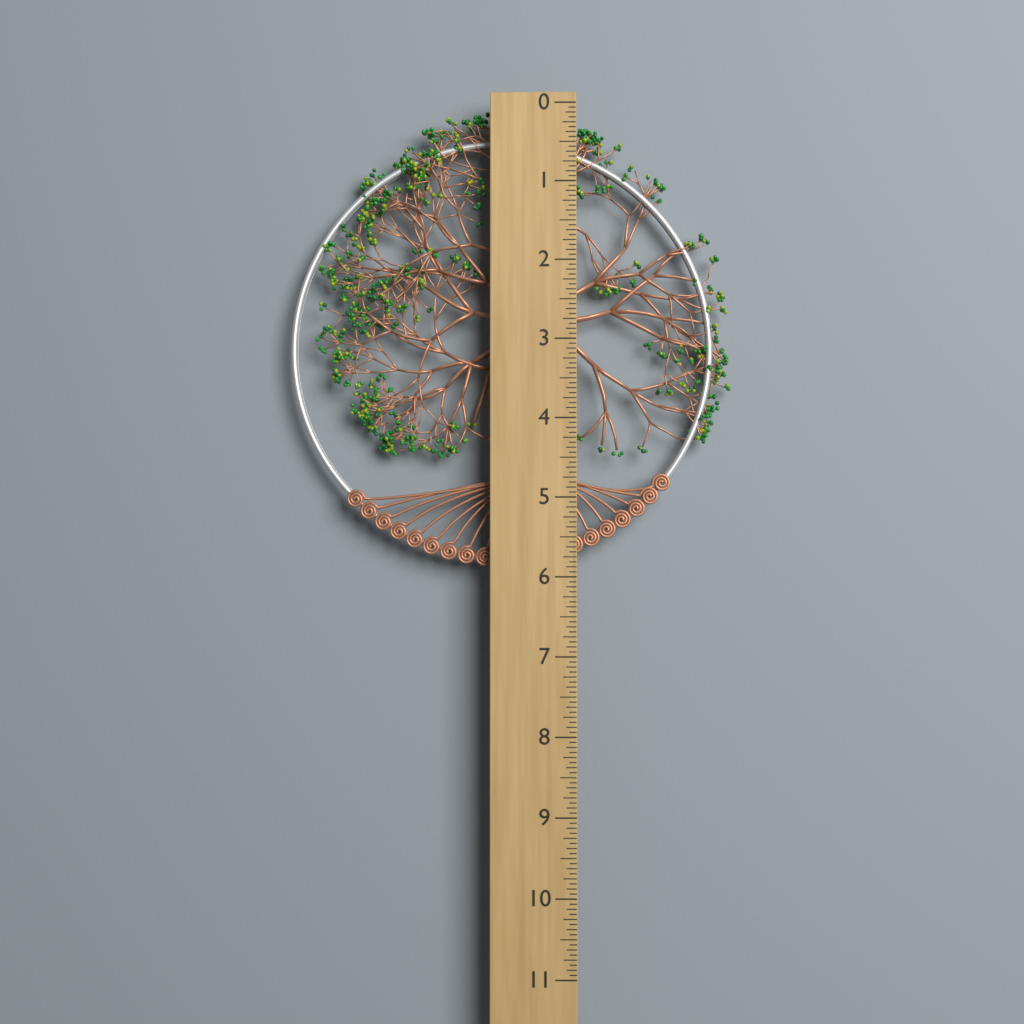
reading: 5.8750 (no unit)
